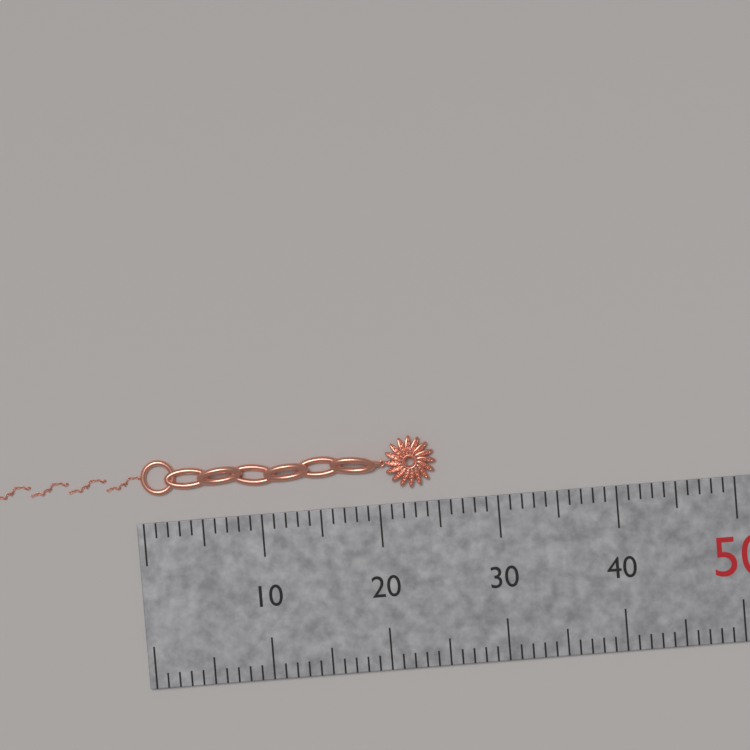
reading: 25 mm
